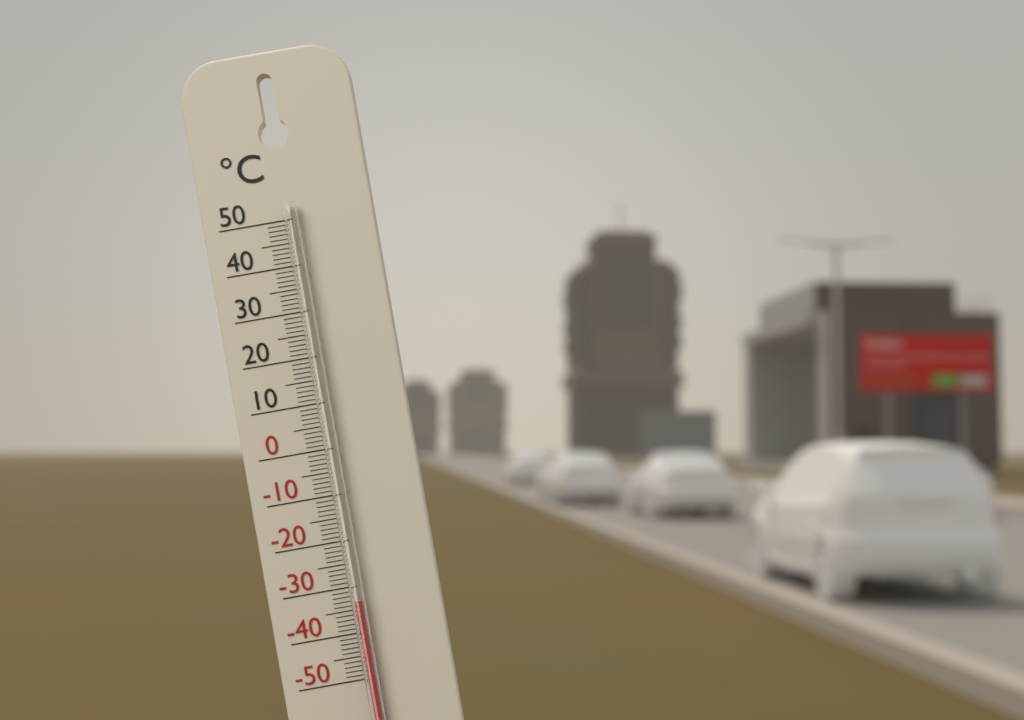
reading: -33 °C
